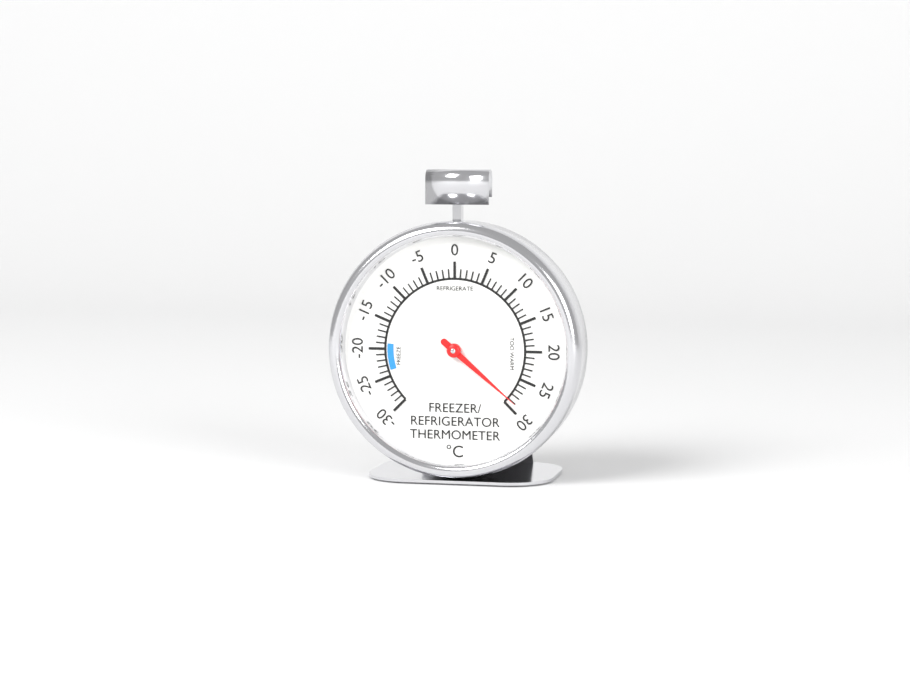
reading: 29 °C
